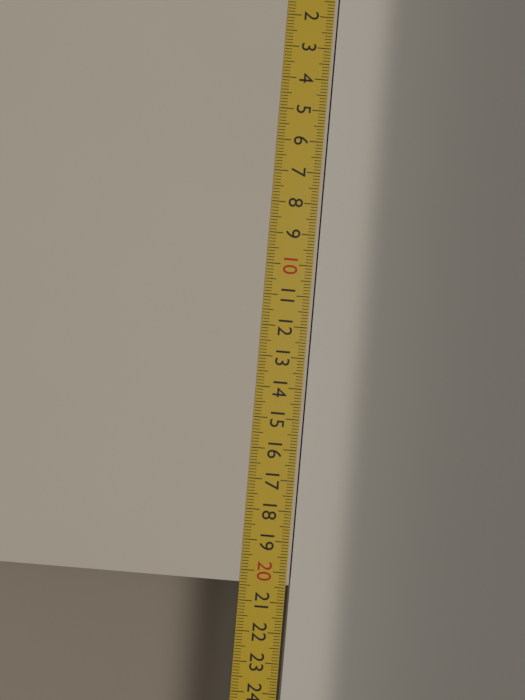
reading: 20.4 cm
